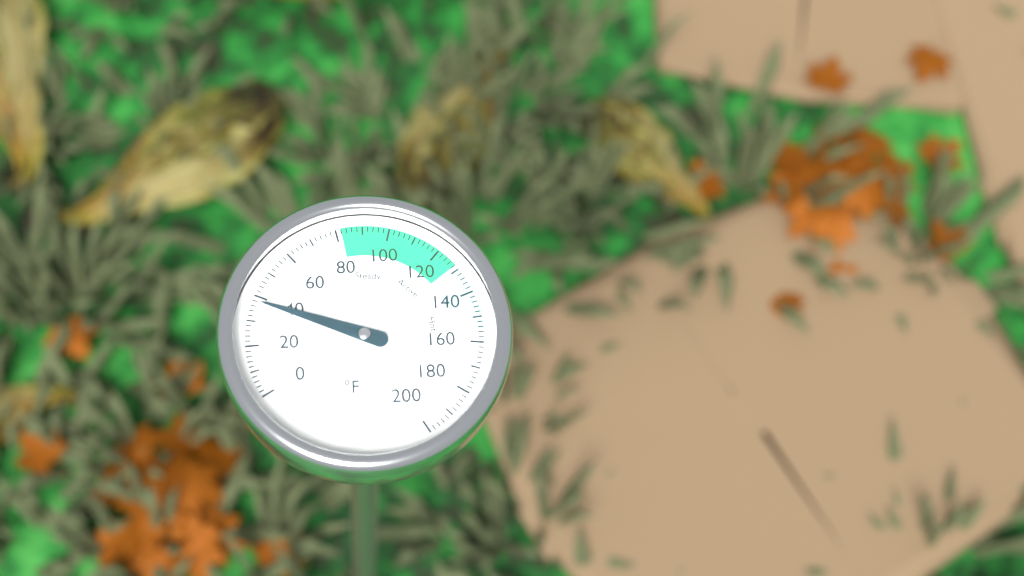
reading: 38 °F
